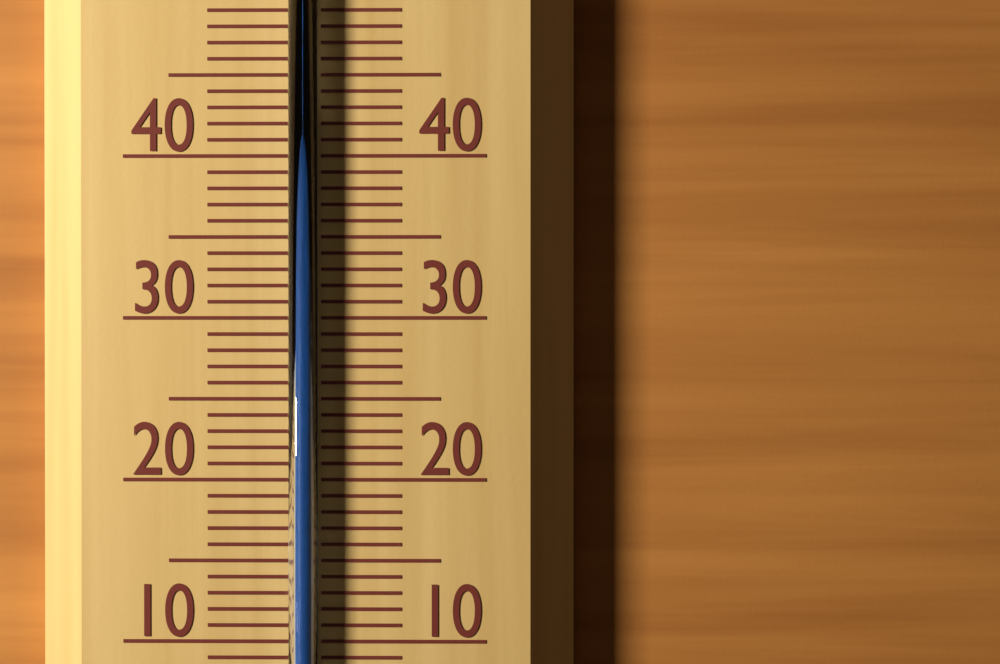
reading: 43 °C
